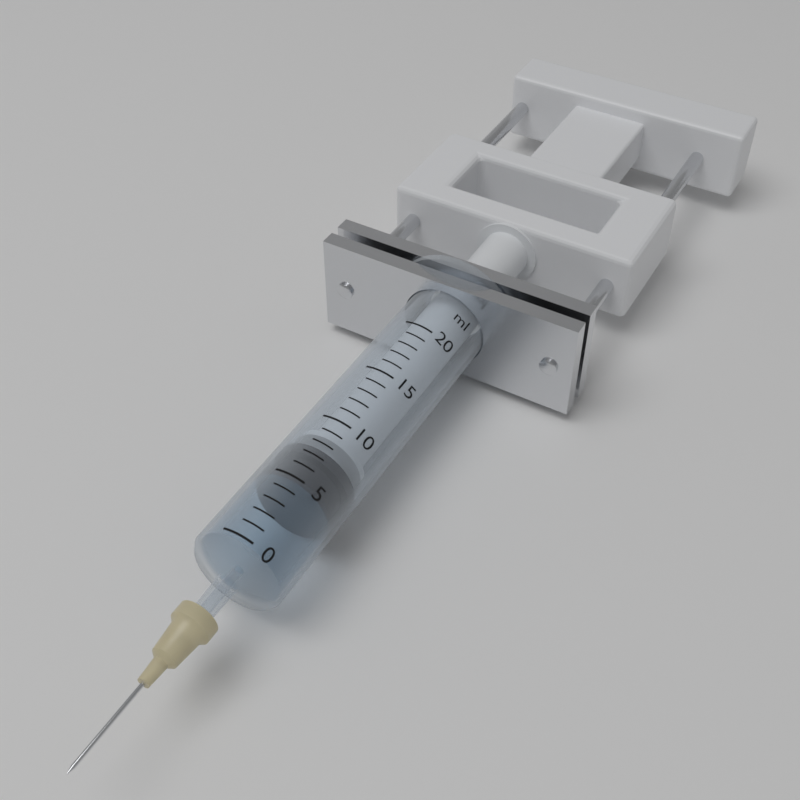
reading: 5 ml
